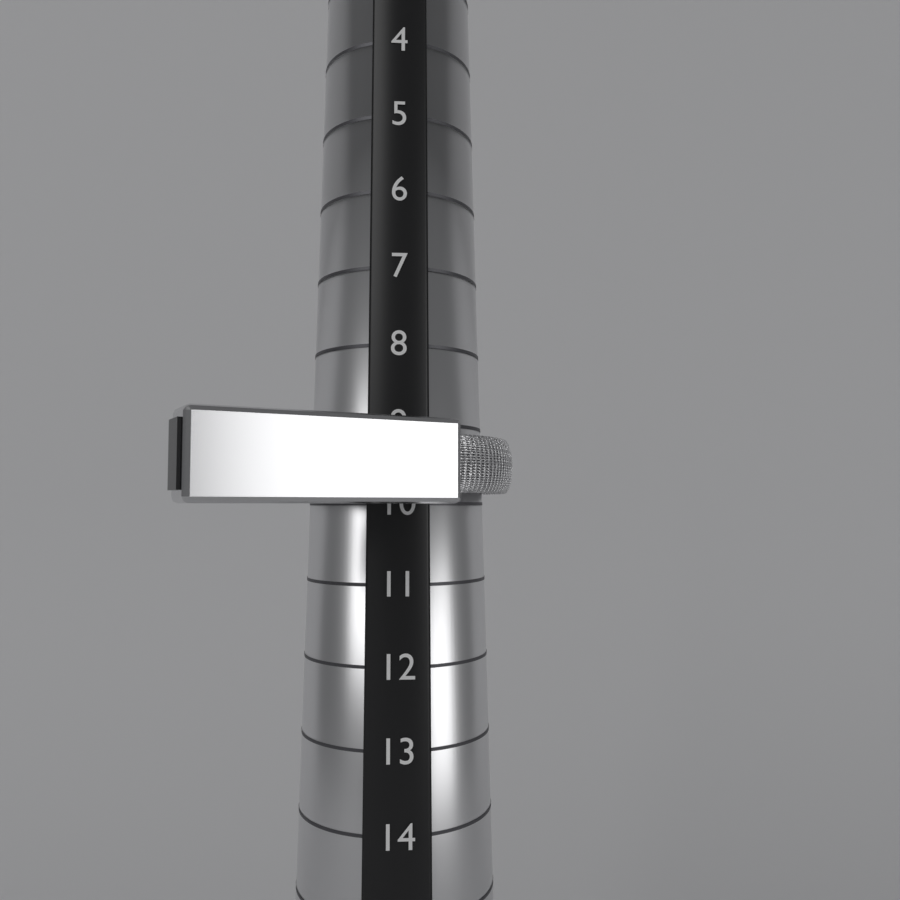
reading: 10 (no unit)
